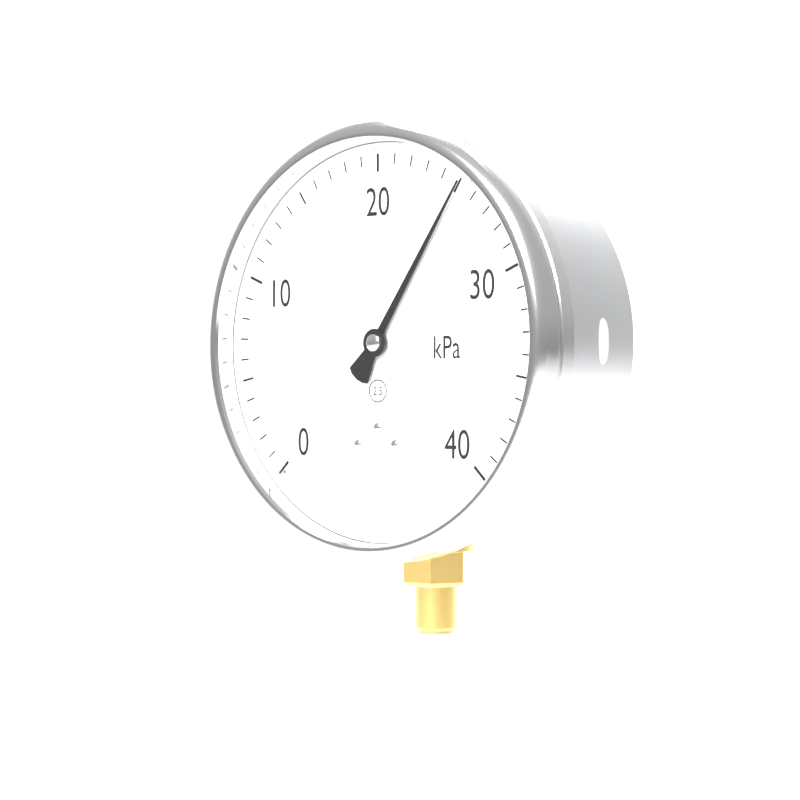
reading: 25 kPa
